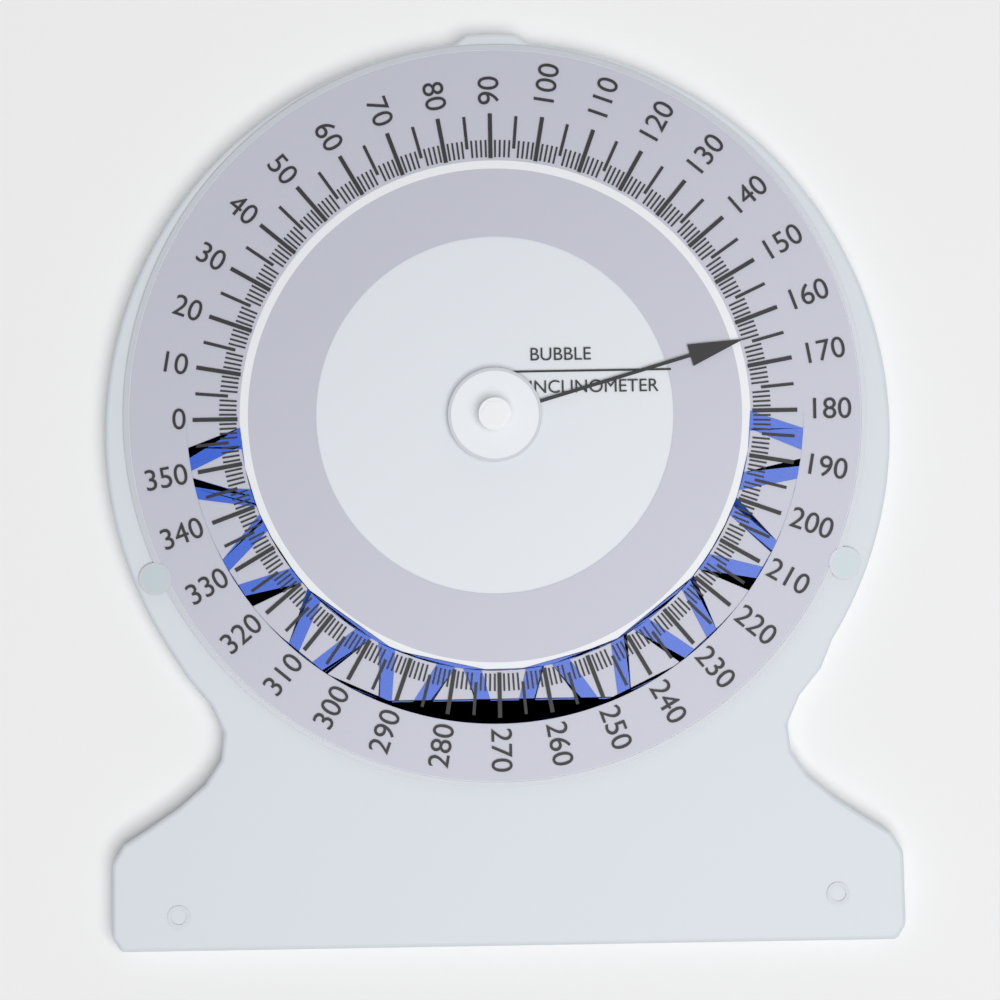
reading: 164 (no unit)
